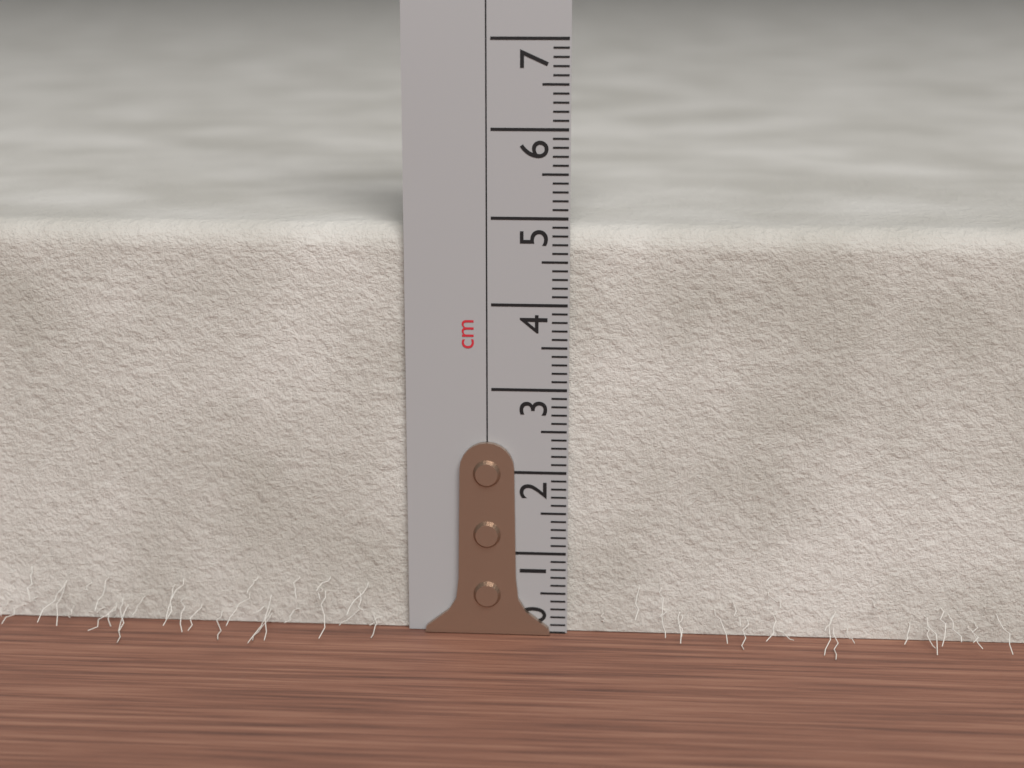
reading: 4.9 cm
